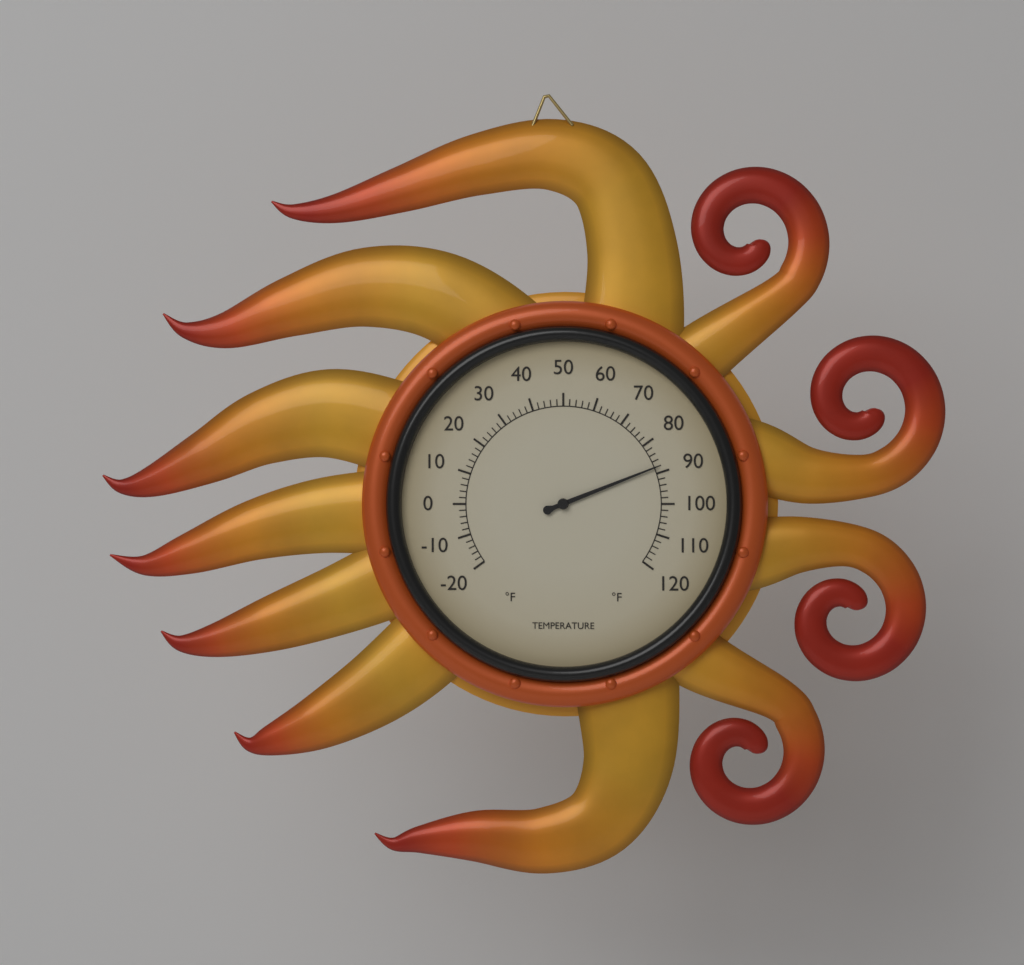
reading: 88 °F
